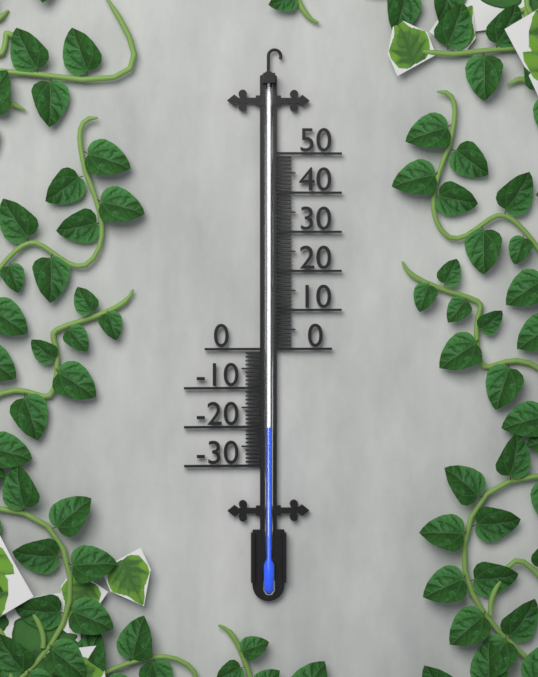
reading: -20 (no unit)
